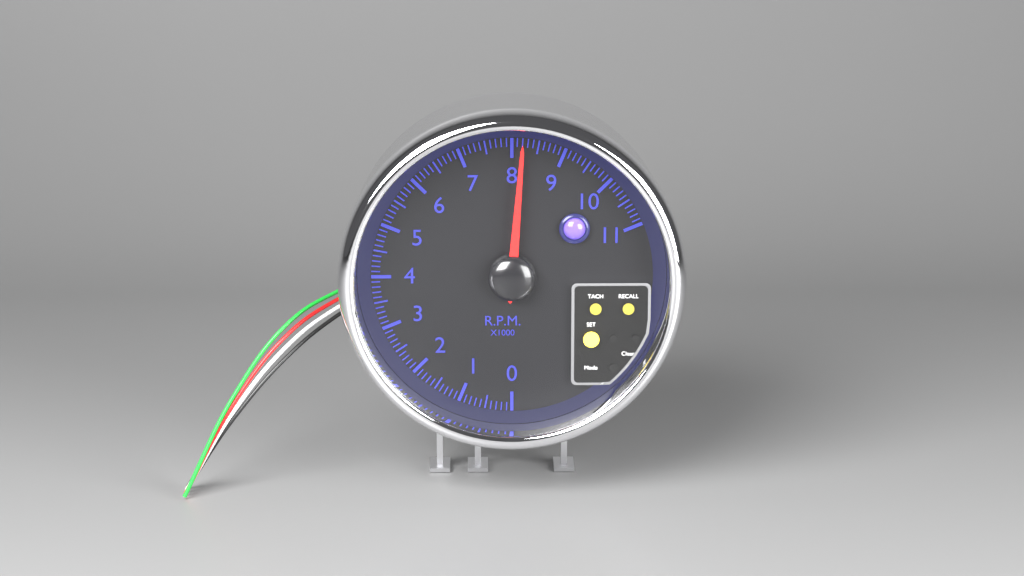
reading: 8.2 rpm x1000
